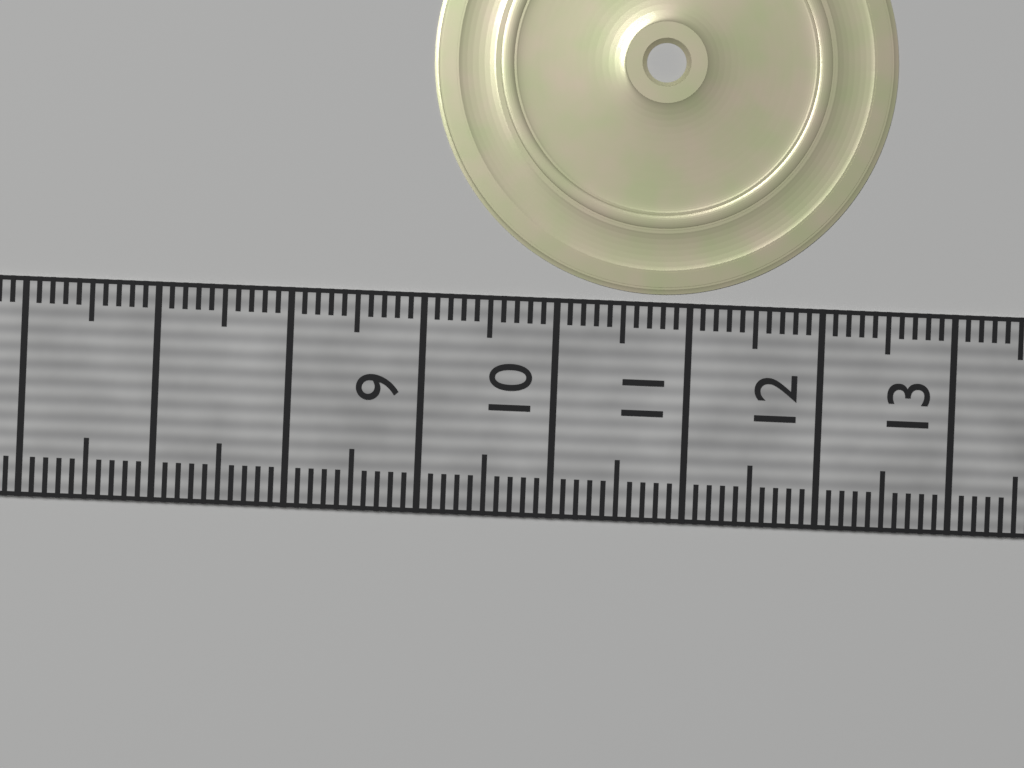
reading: 12.5 (no unit)
